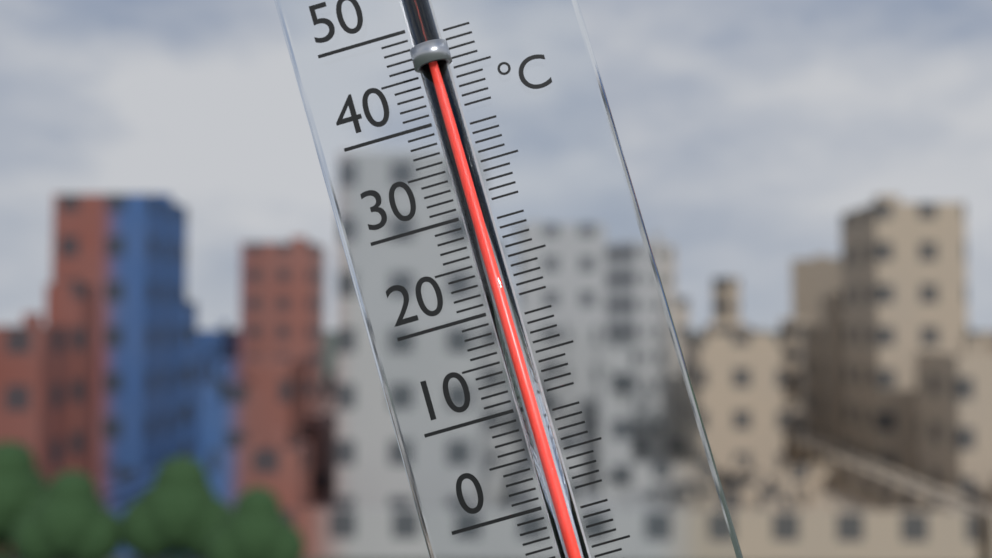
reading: 46 °C
